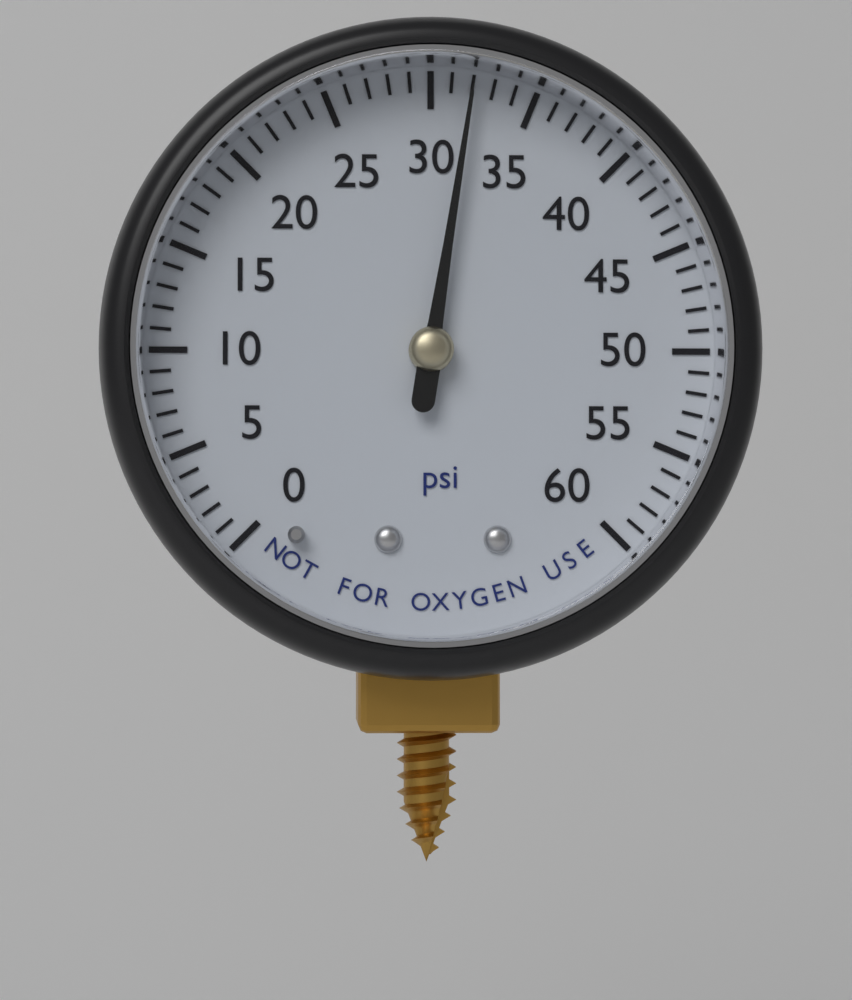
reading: 32 psi
